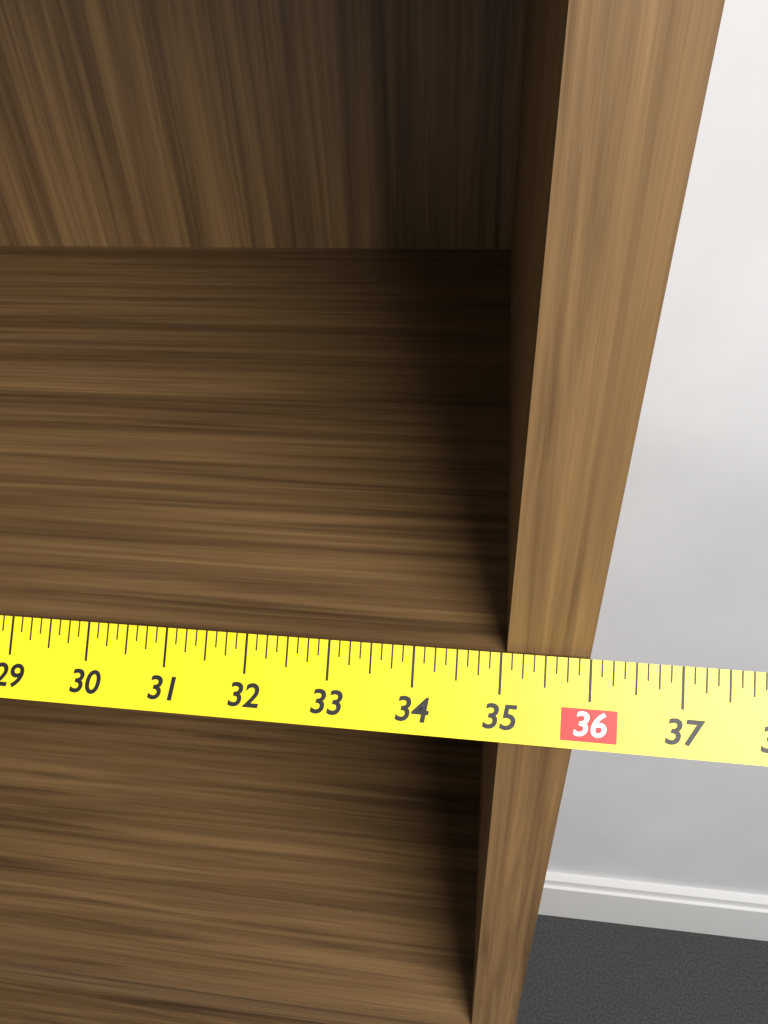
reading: 36.000 in
